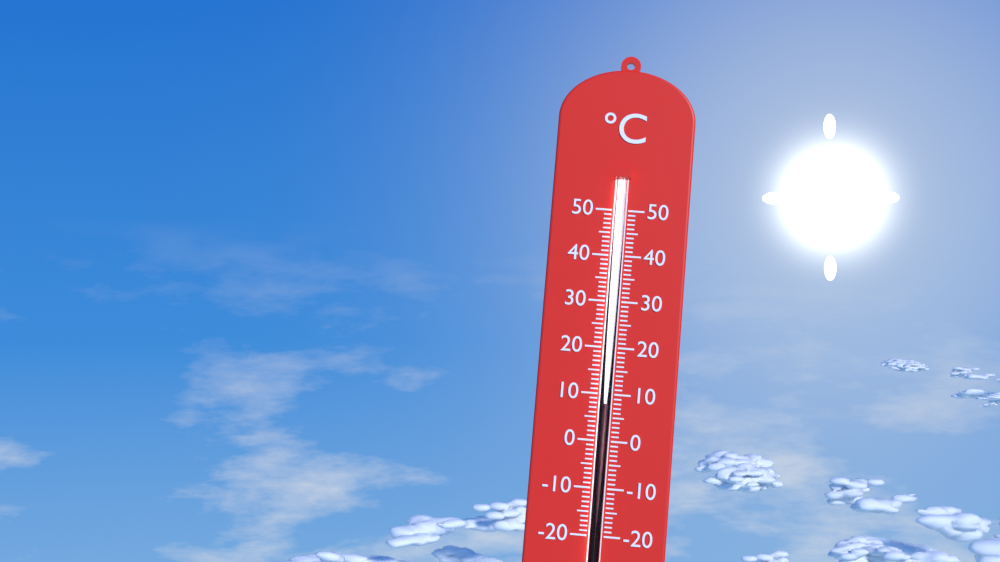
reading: 8 °C
